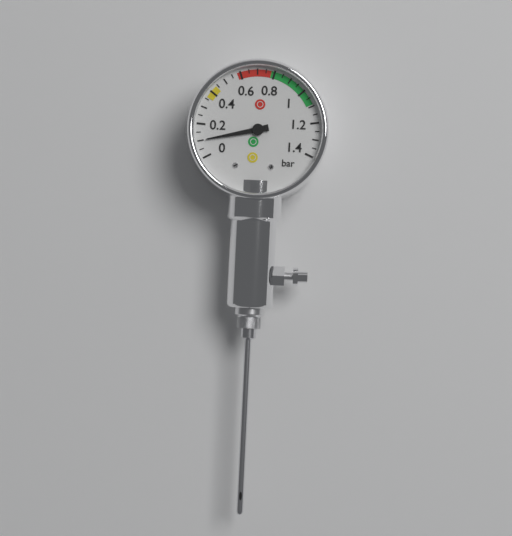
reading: 0.10 bar
